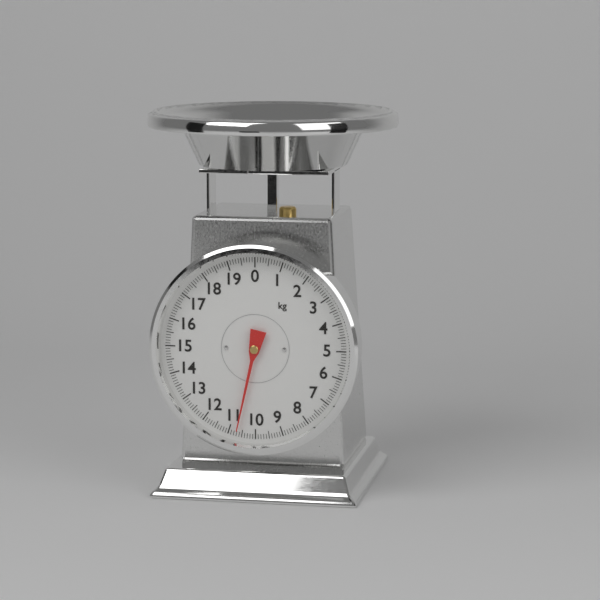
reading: 10.7 kg
